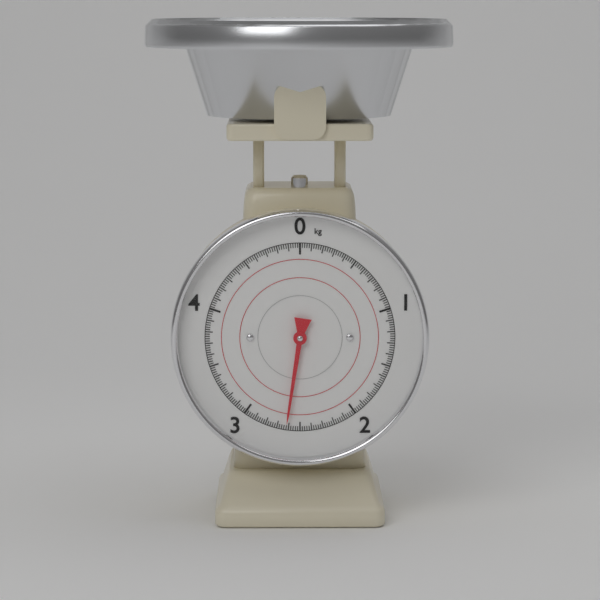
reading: 2.62 kg
